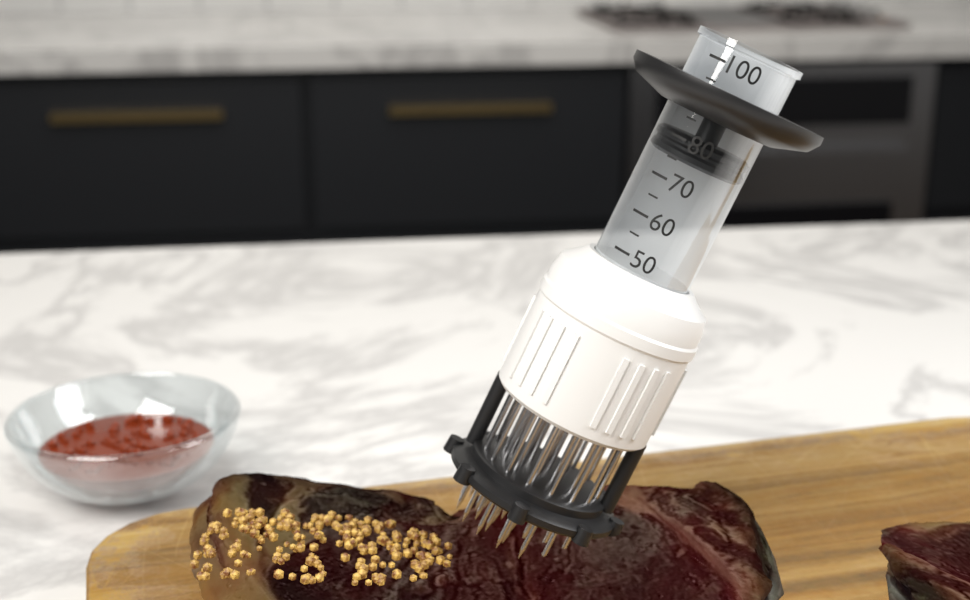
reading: 75 ml
